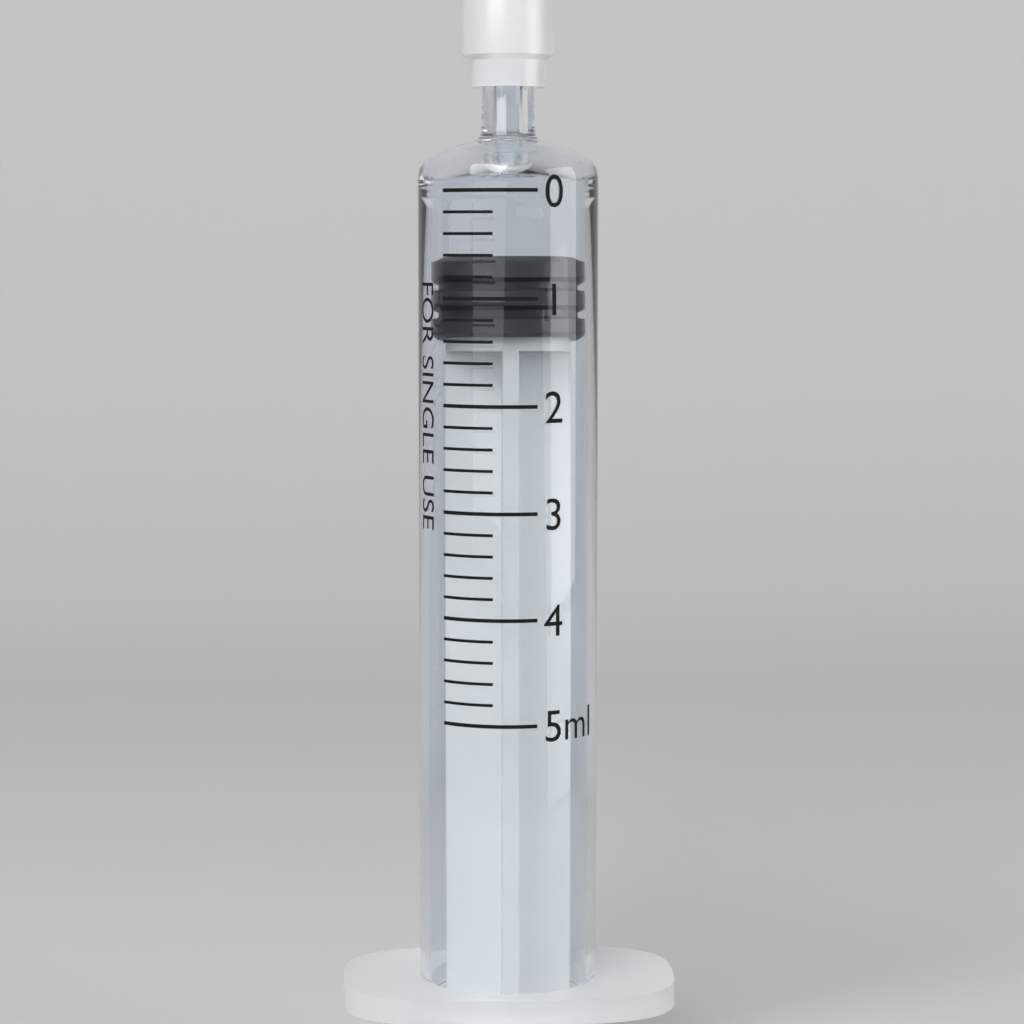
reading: 0.6 ml
